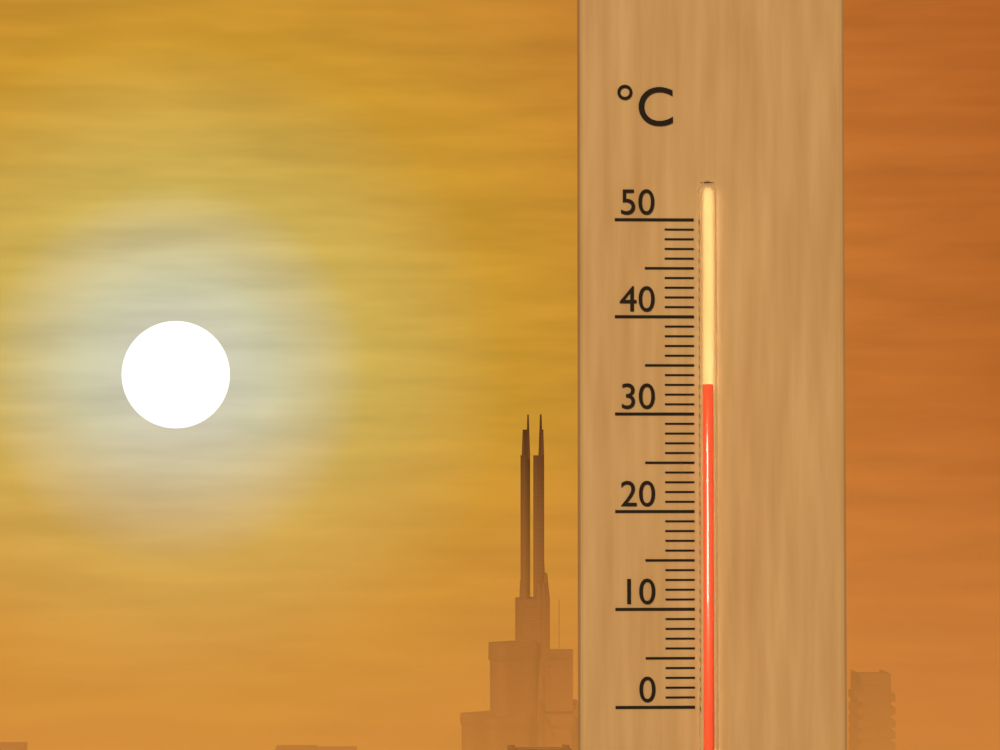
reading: 33 °C
